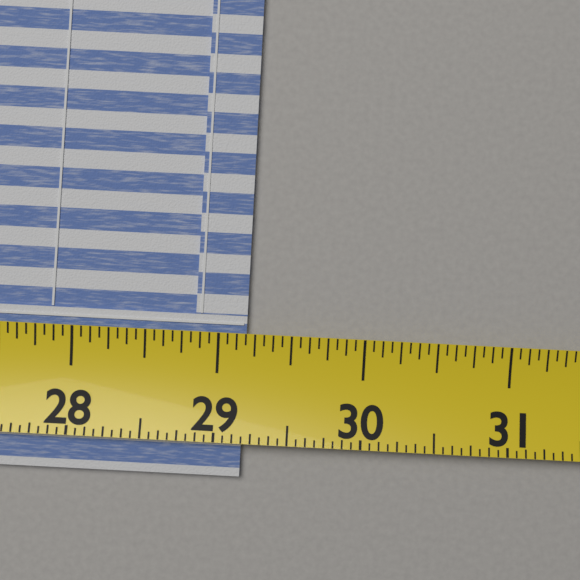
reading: 29.1875 (no unit)
